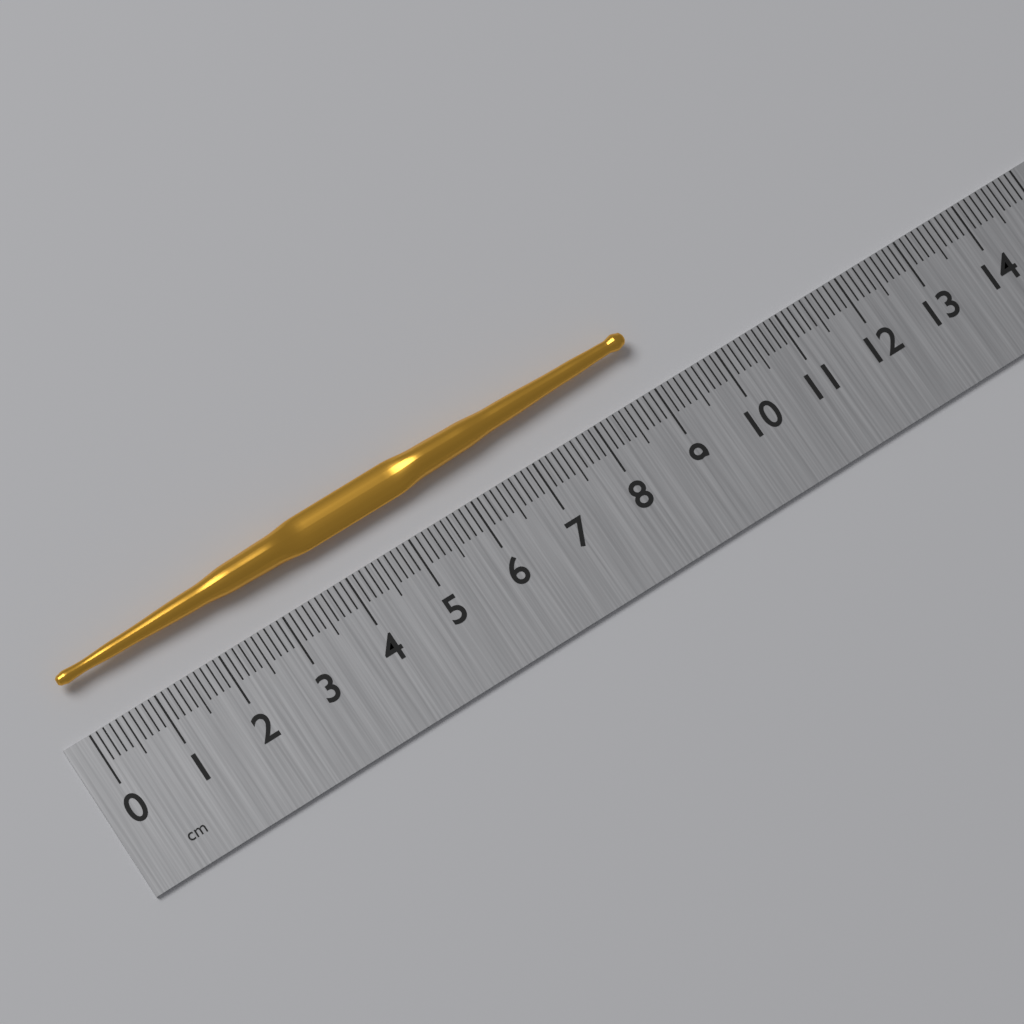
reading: 9.0 cm
